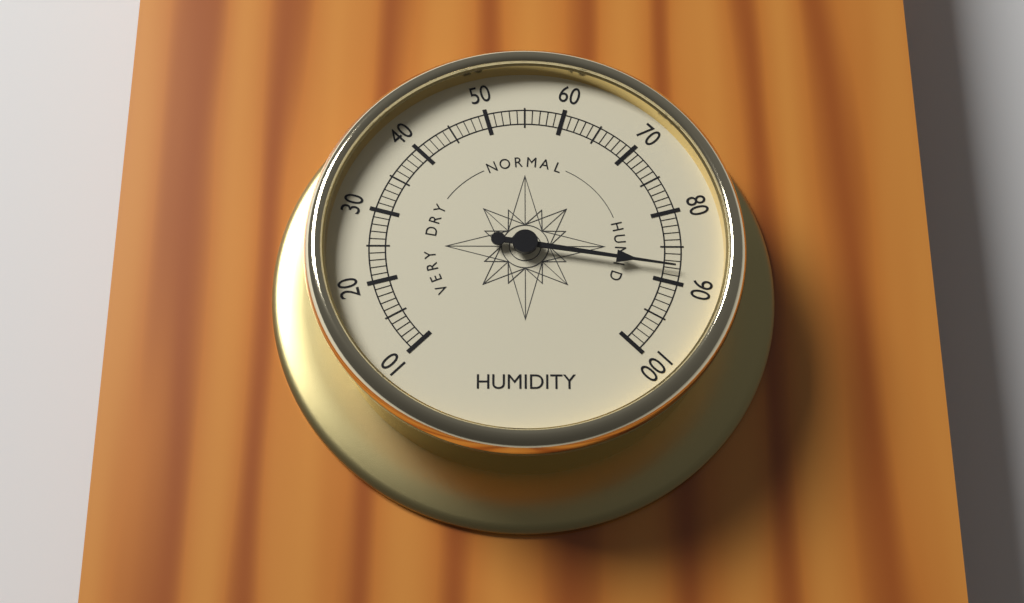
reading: 88 (no unit)
